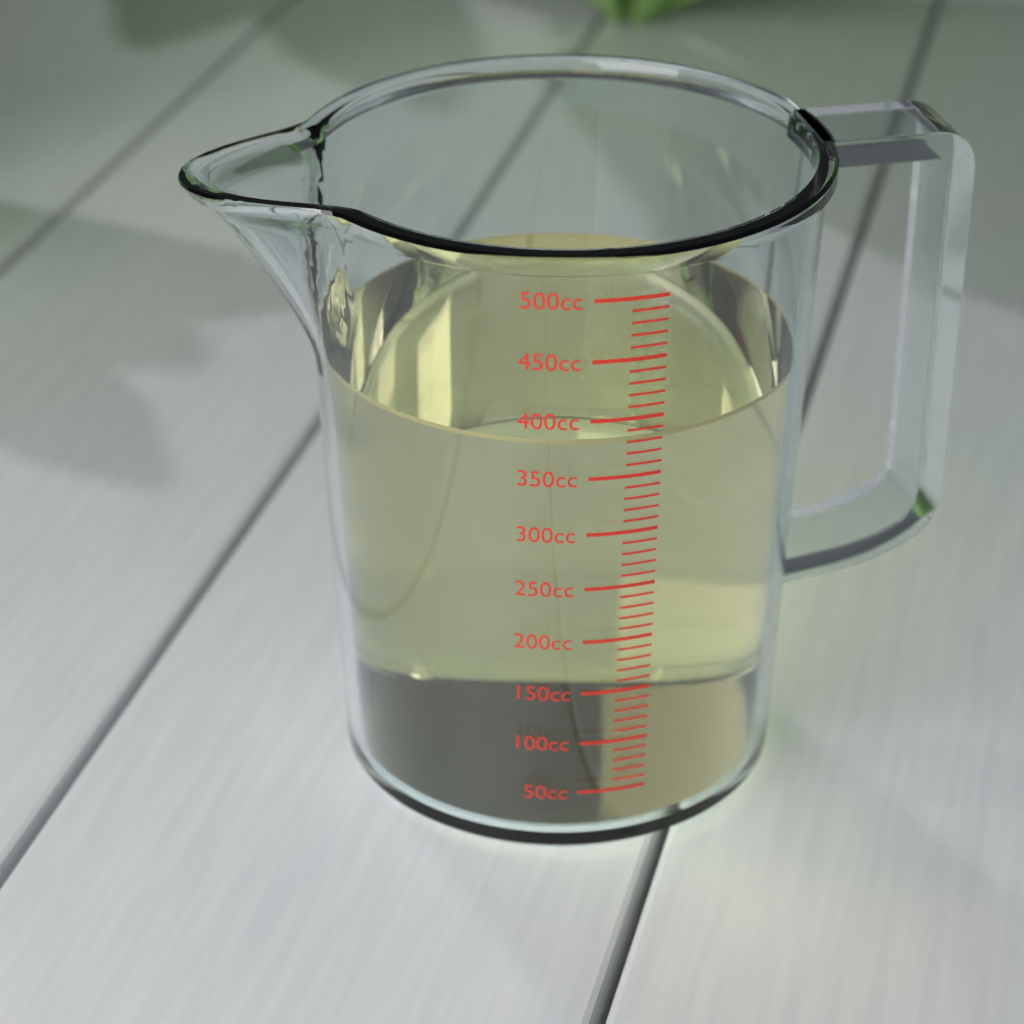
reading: 380 cc
